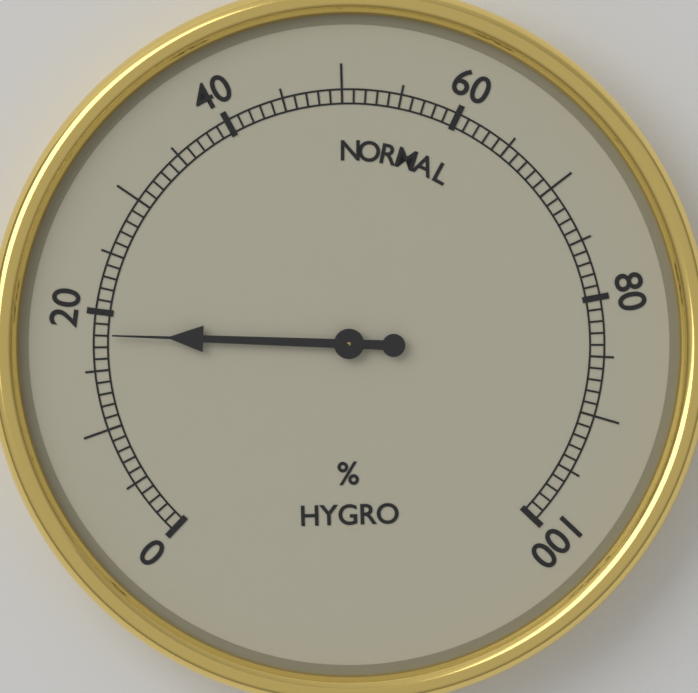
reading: 18 %
